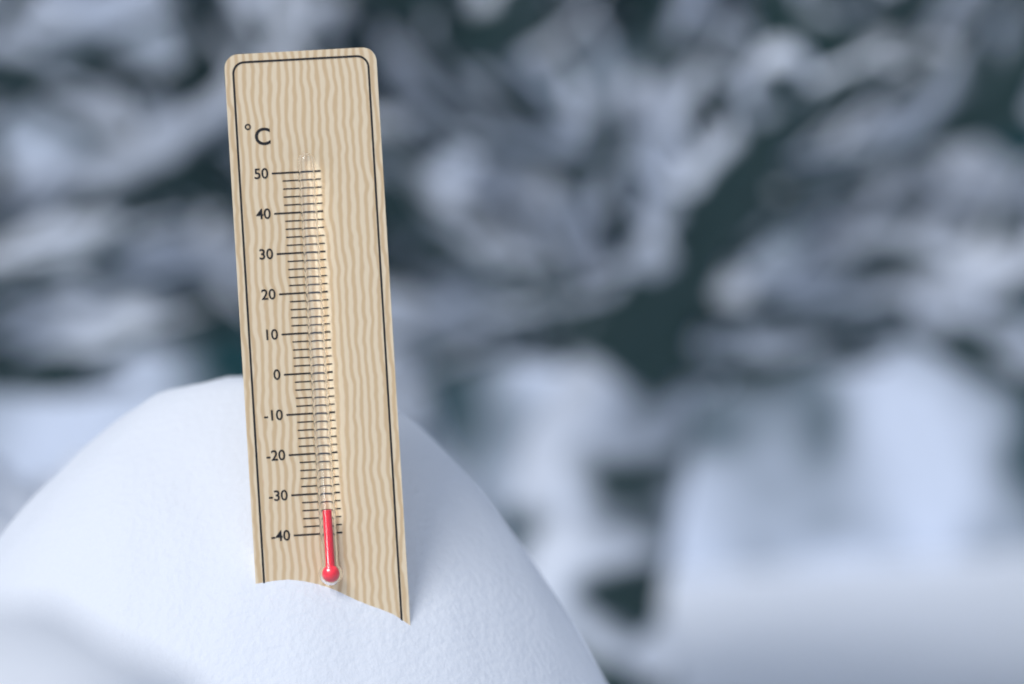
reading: -34 °C
